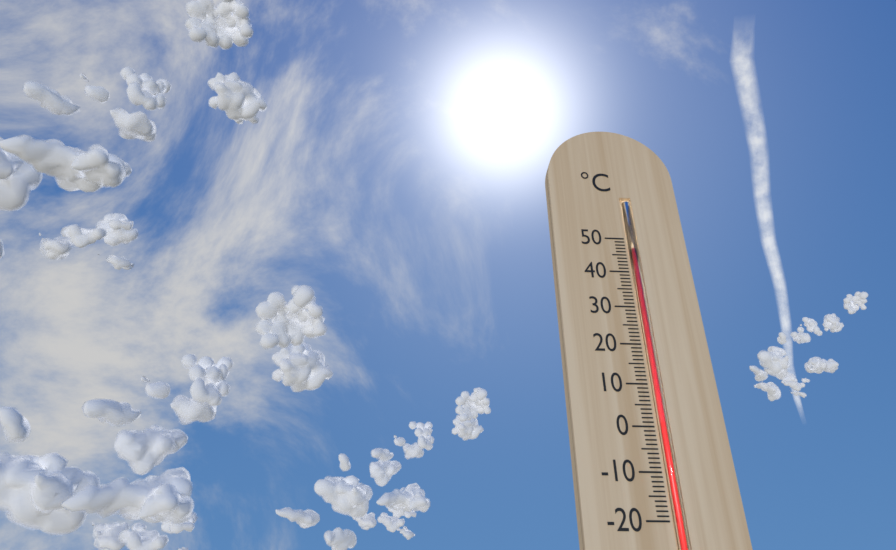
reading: 47 °C
